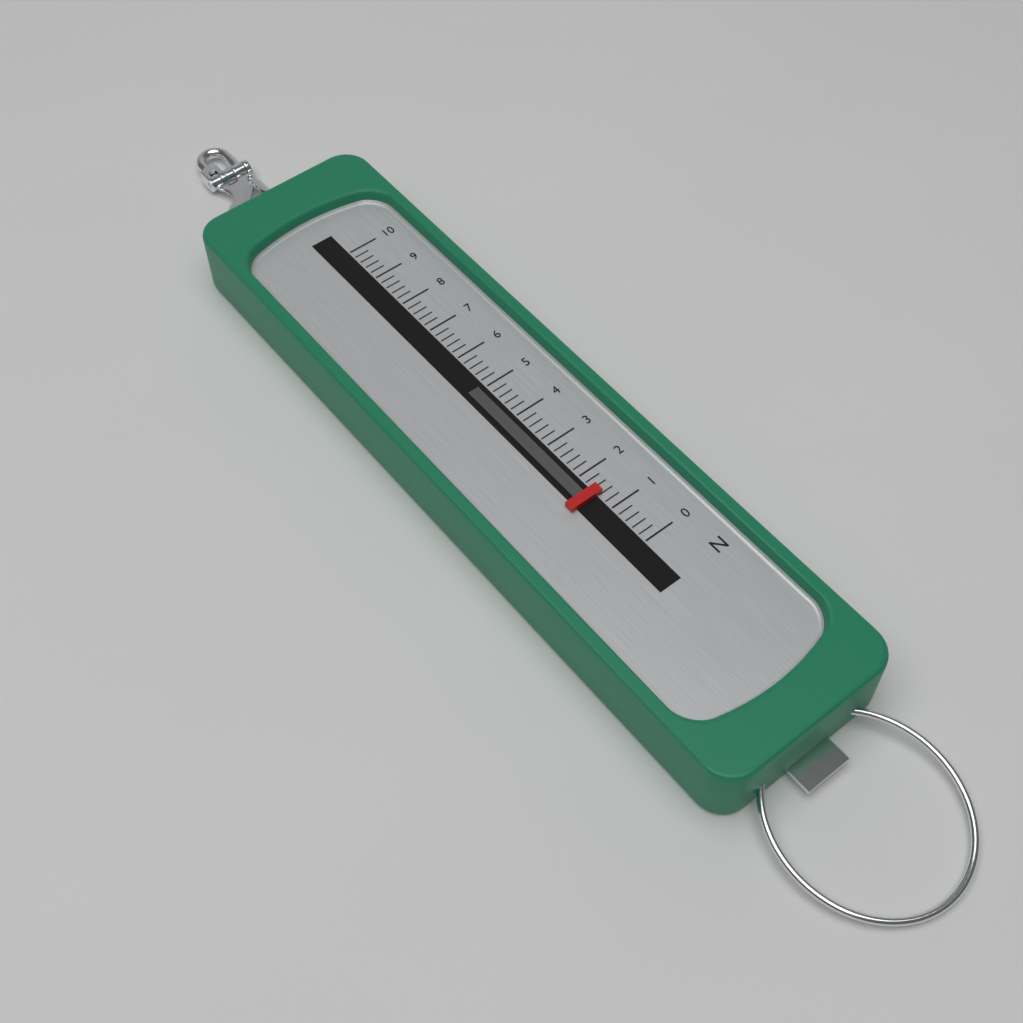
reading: 1.4 N
